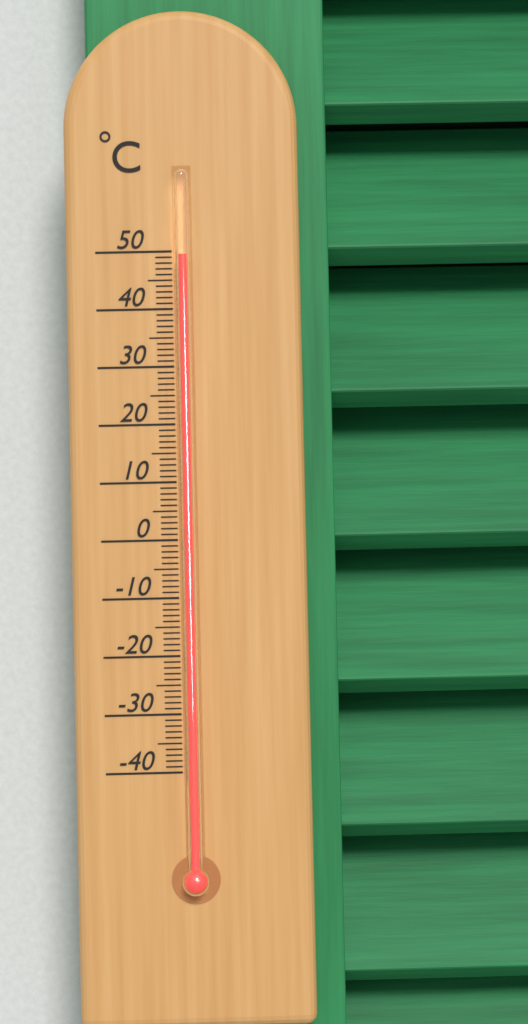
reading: 49 °C
